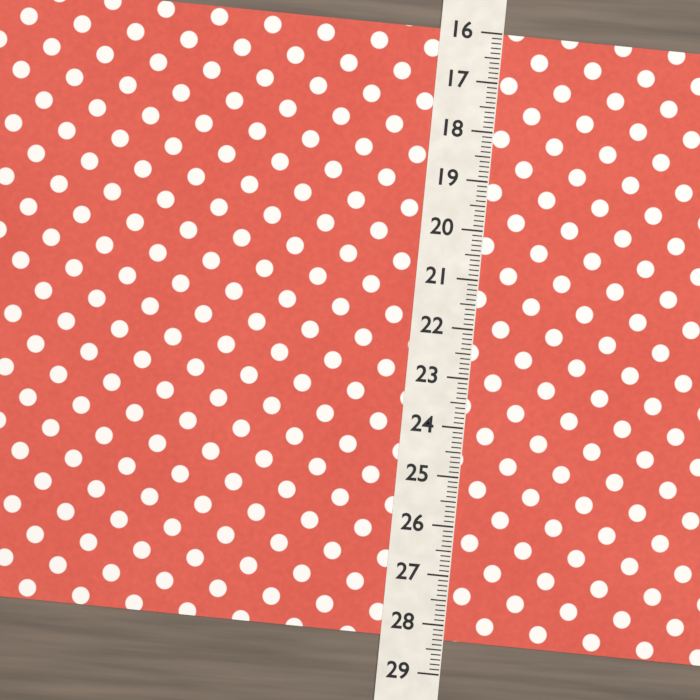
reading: 28.3 (no unit)
